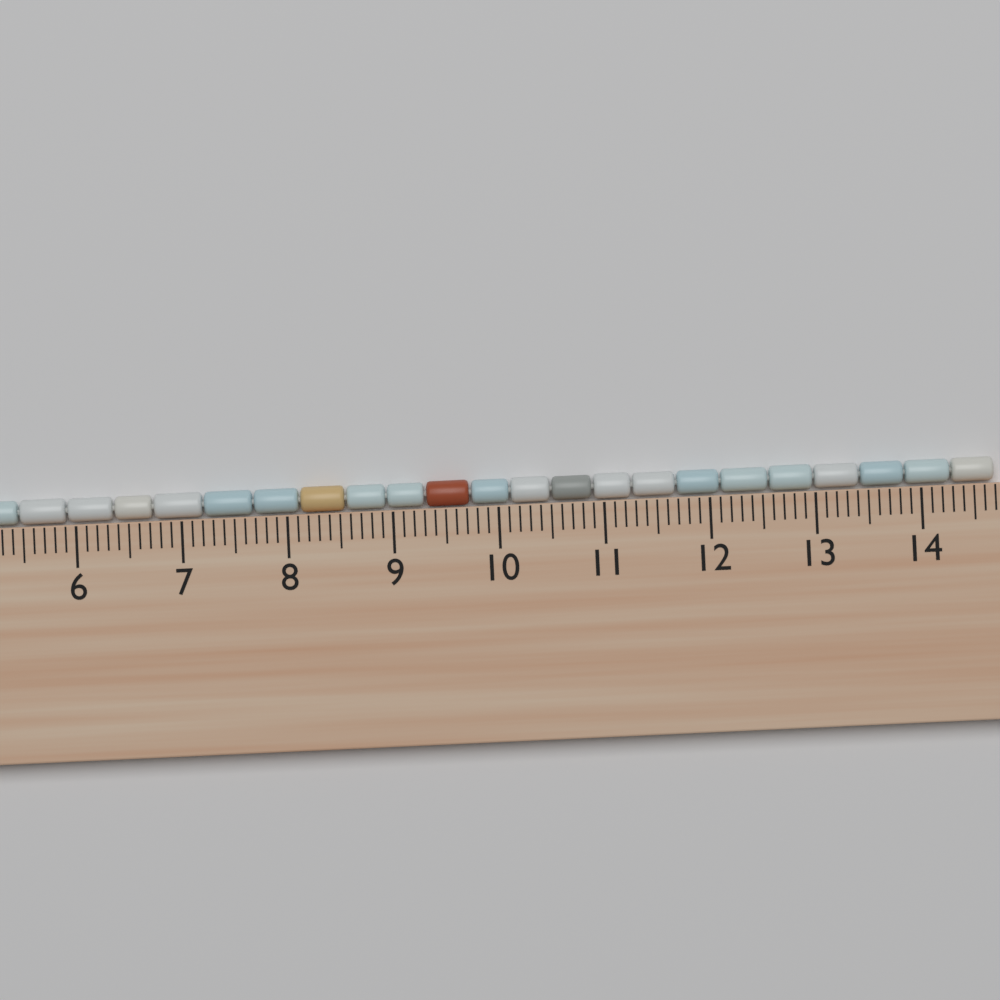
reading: 14.7 cm
